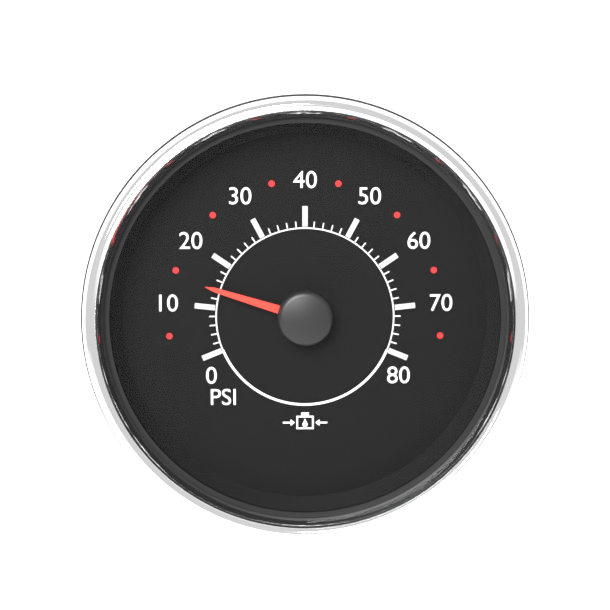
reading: 14 psi
